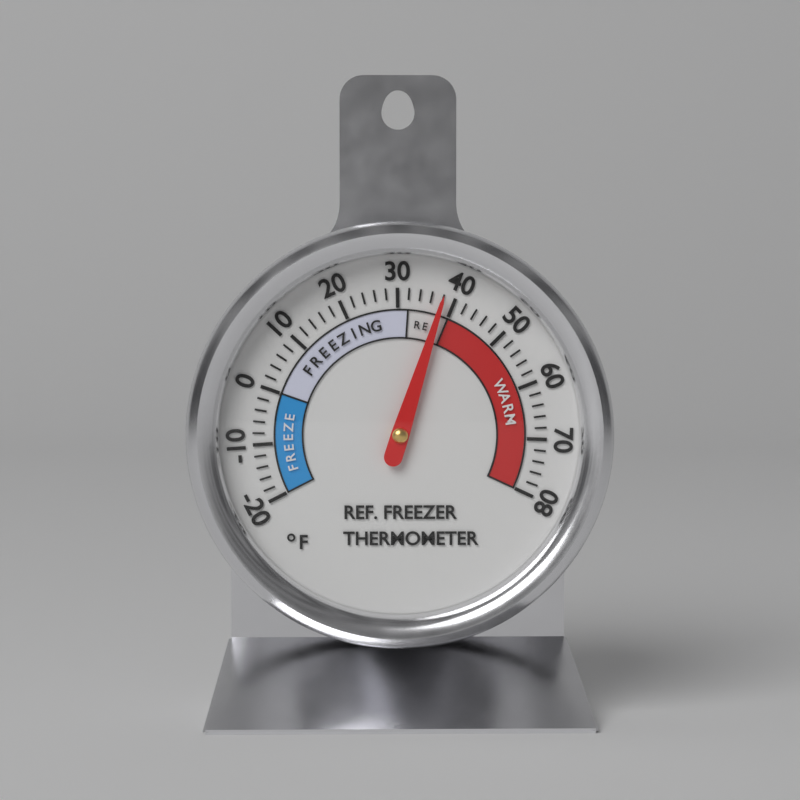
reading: 38 °F
